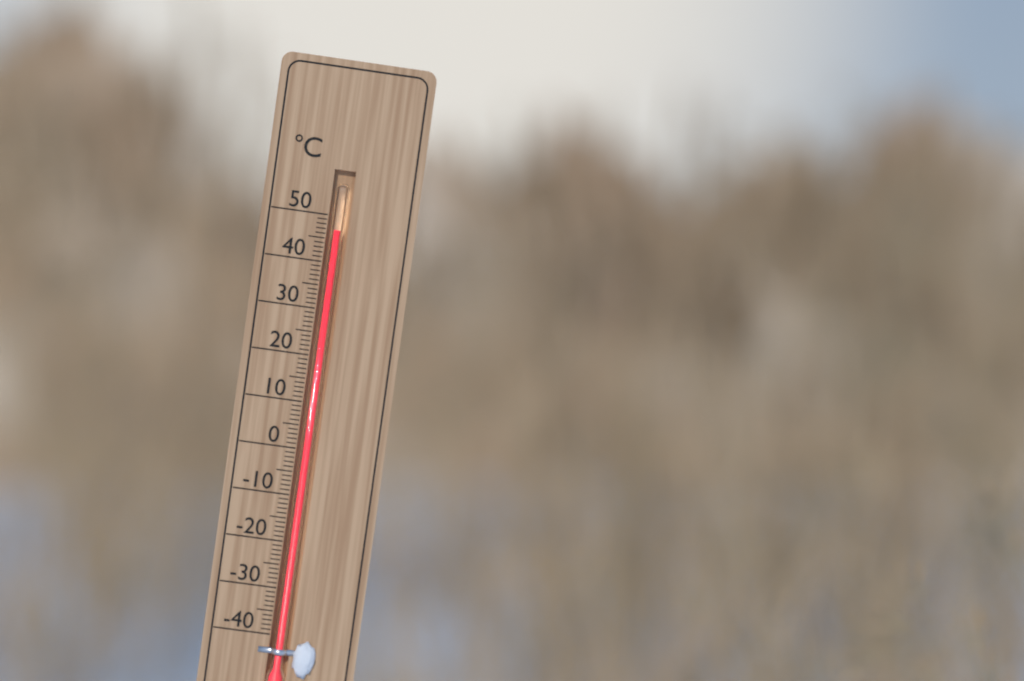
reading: 47 °C
